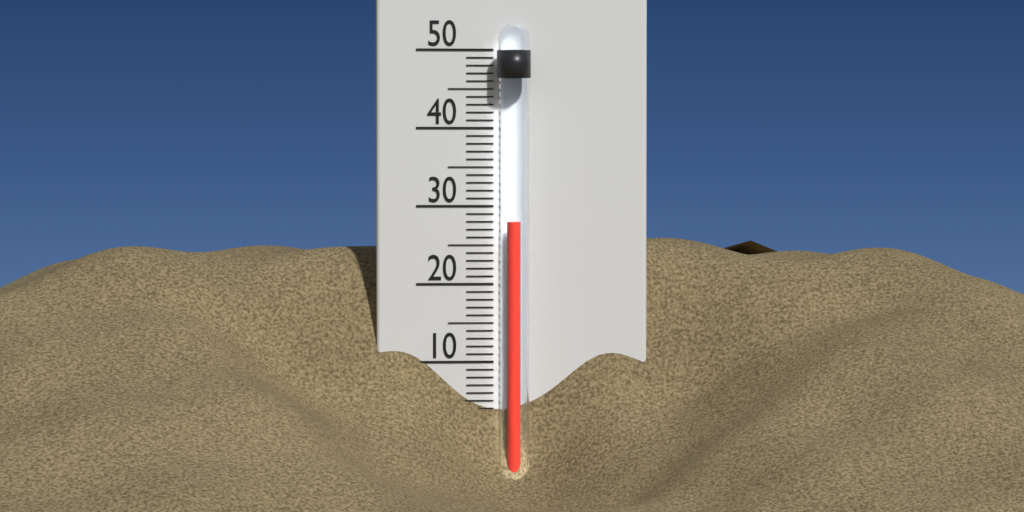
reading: 28 °C
